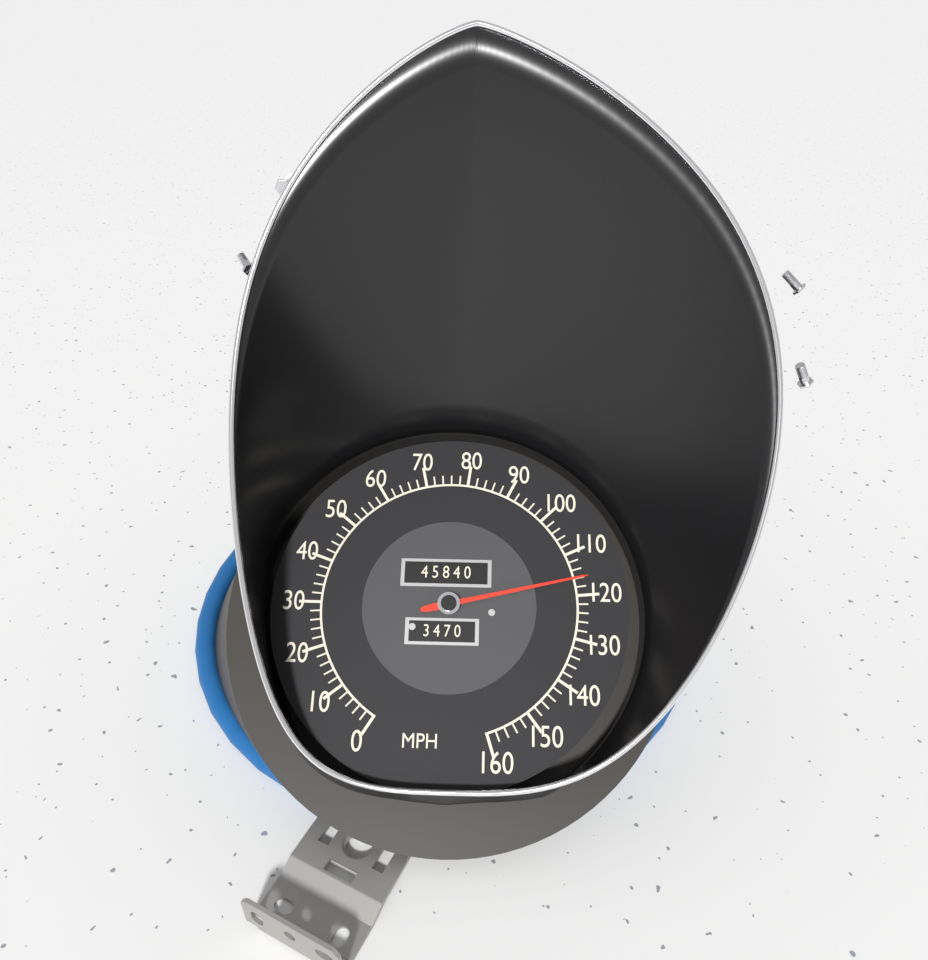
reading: 116 MPH
